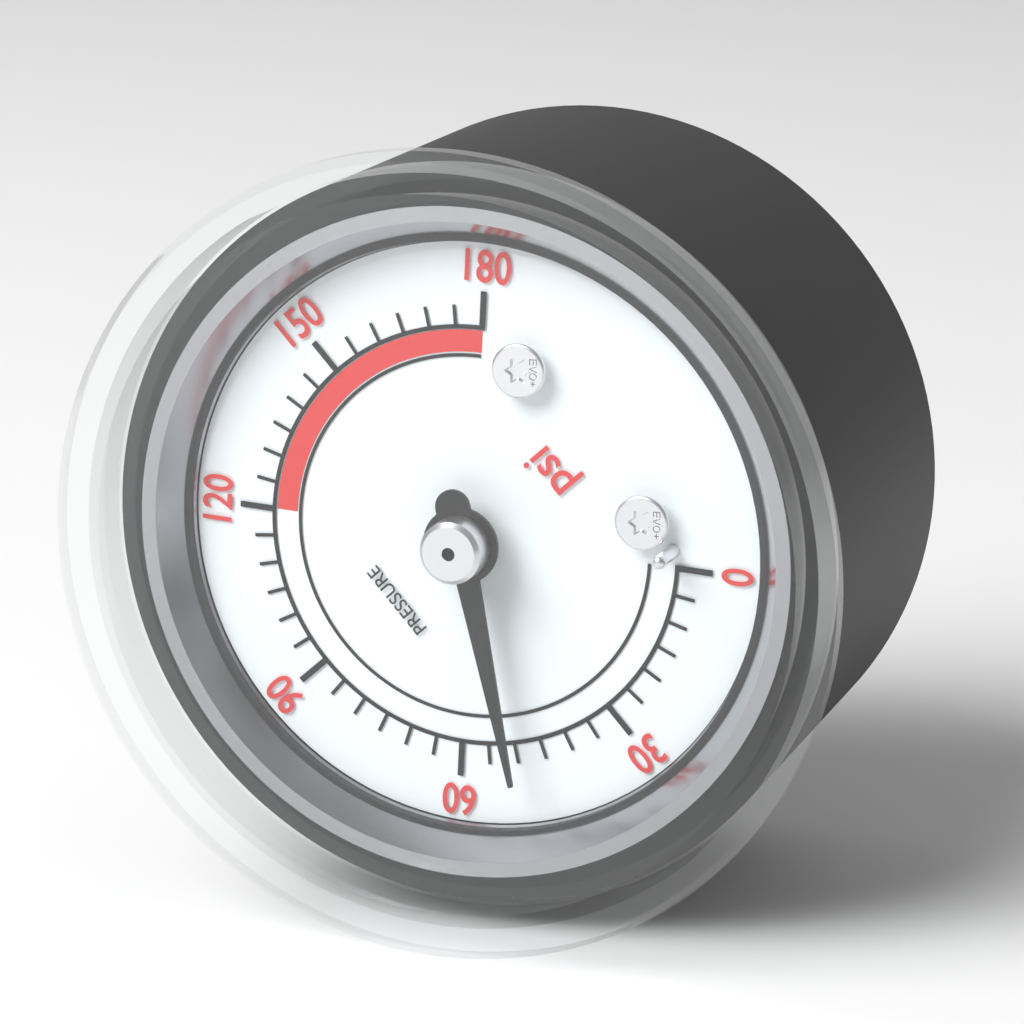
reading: 50 psi
